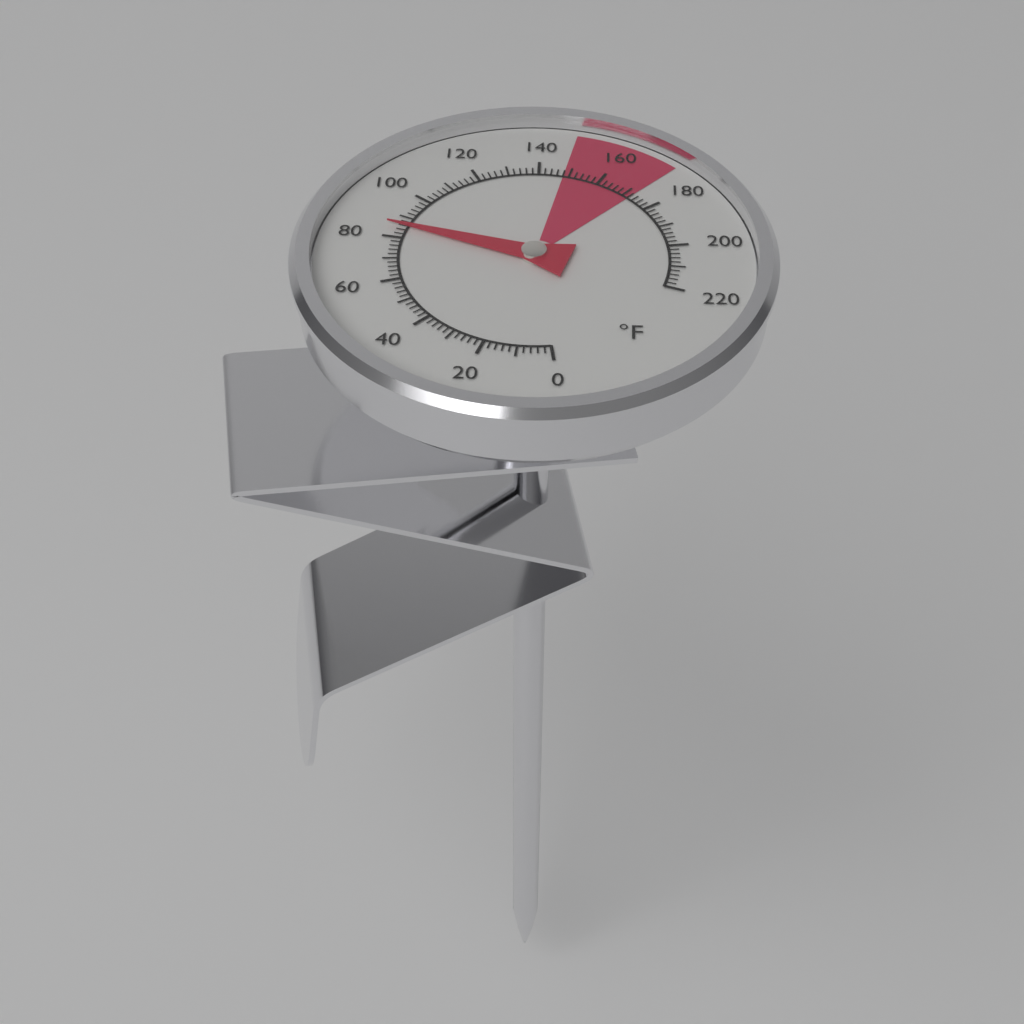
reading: 86 °F
